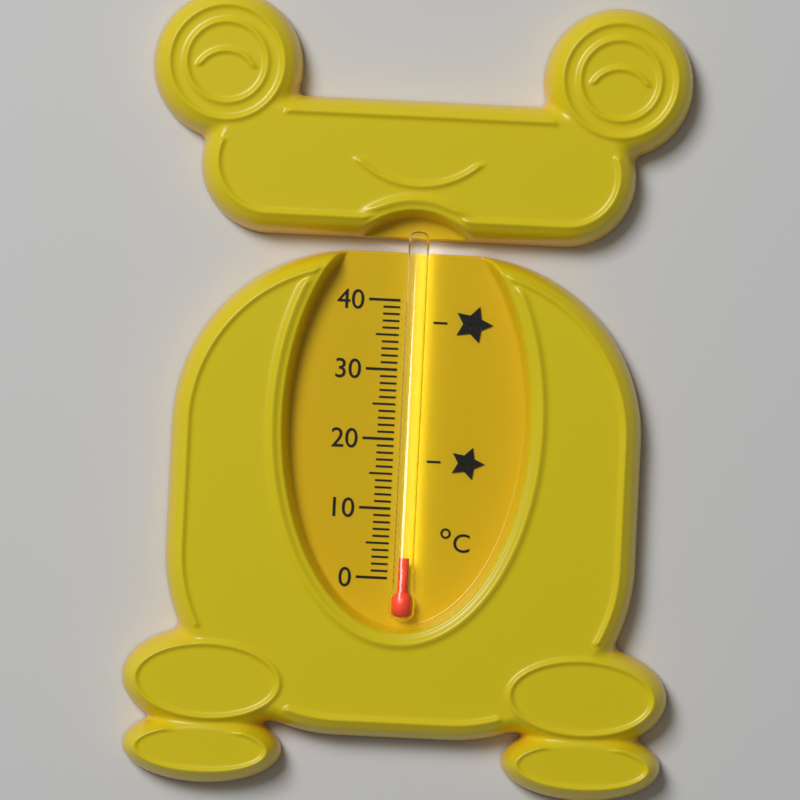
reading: 3 °C
